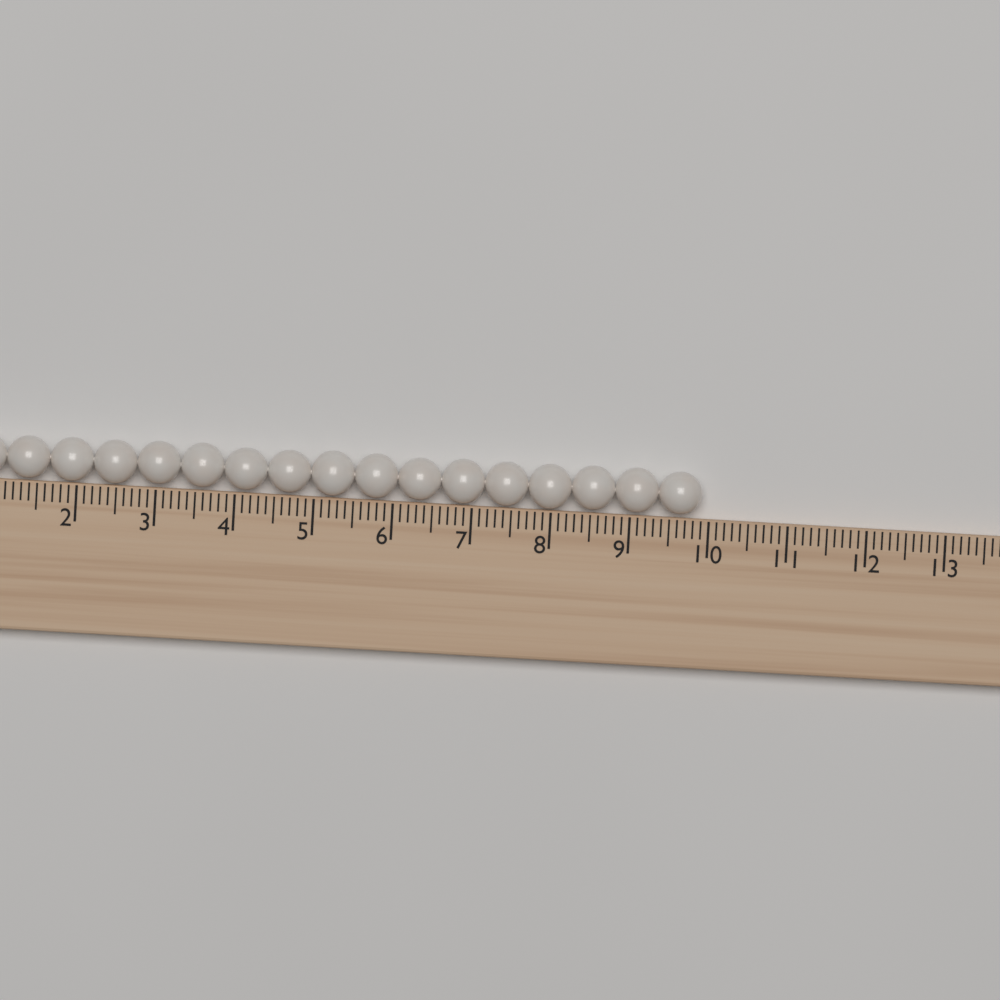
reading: 9.9 (no unit)
